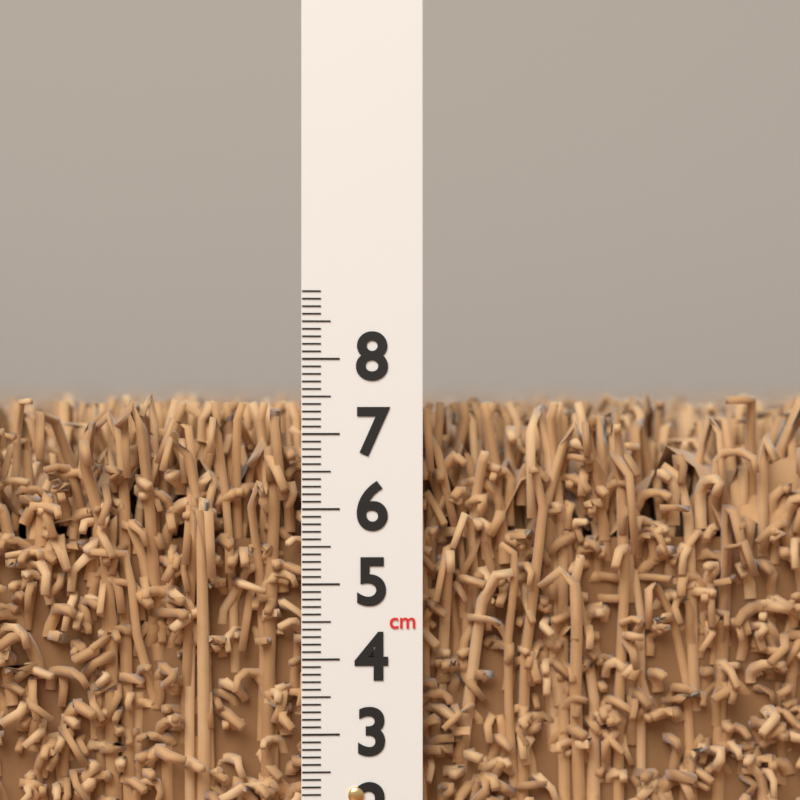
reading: 7.7 cm
